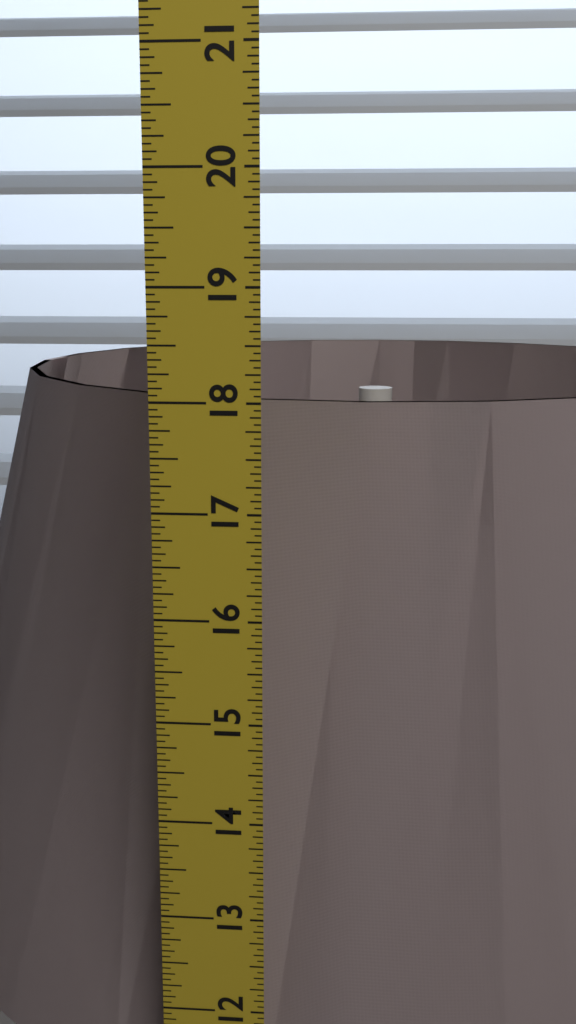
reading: 17.8125 in
